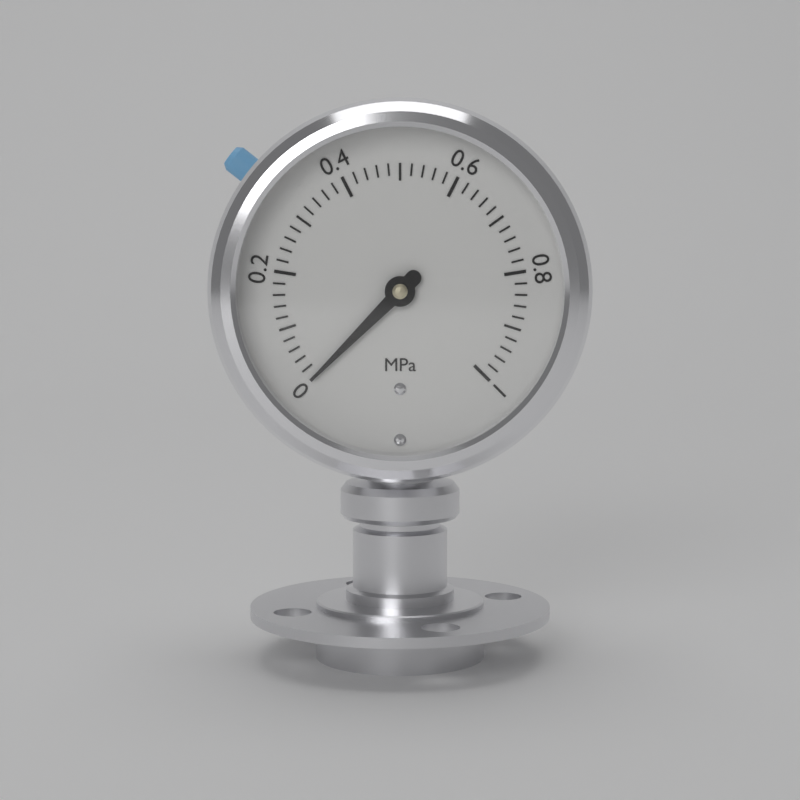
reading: 0.00 MPa
